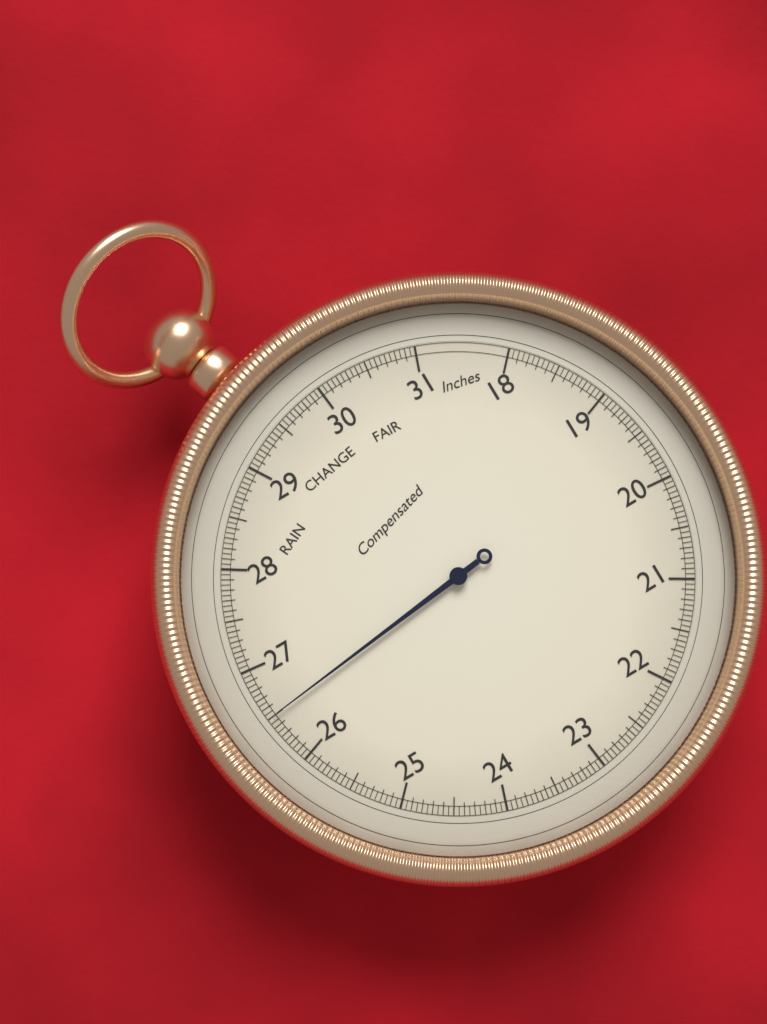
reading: 26.50 inHg
